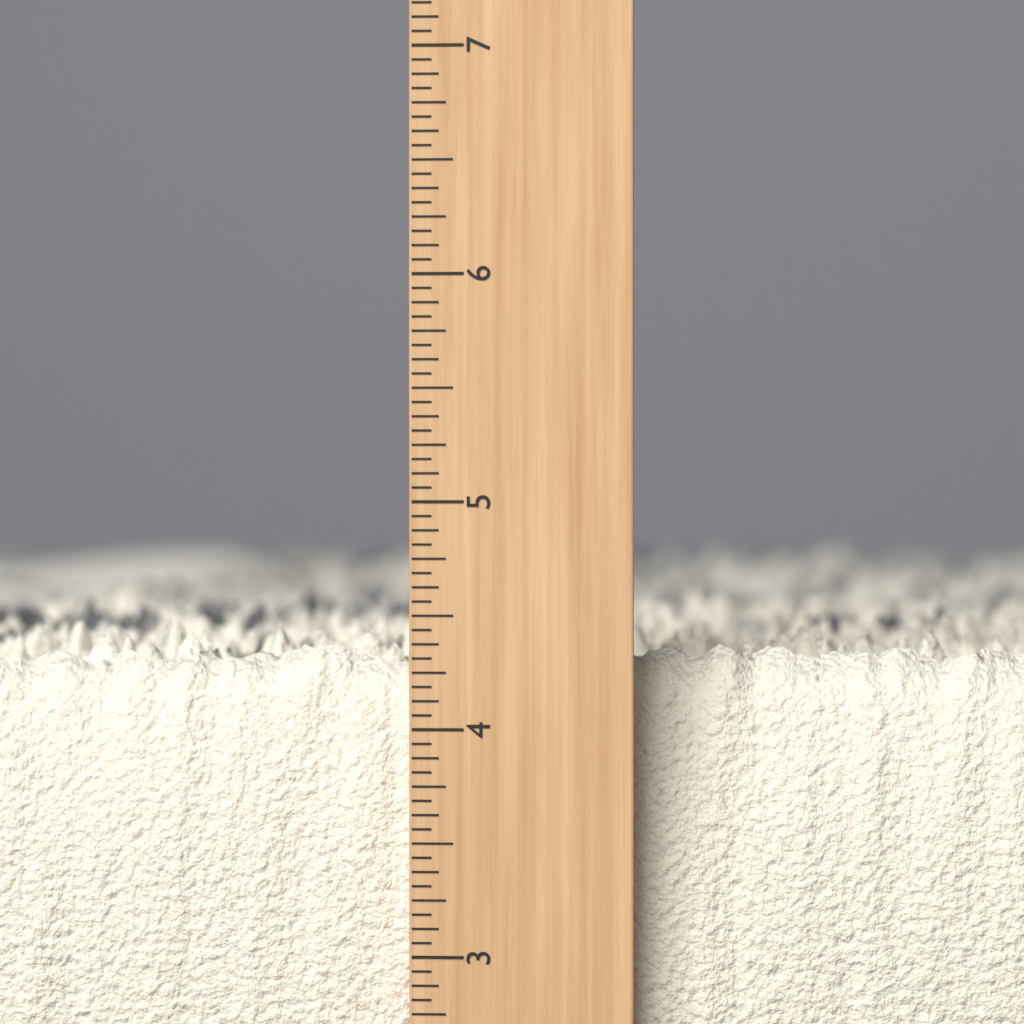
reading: 4.4375 inch
